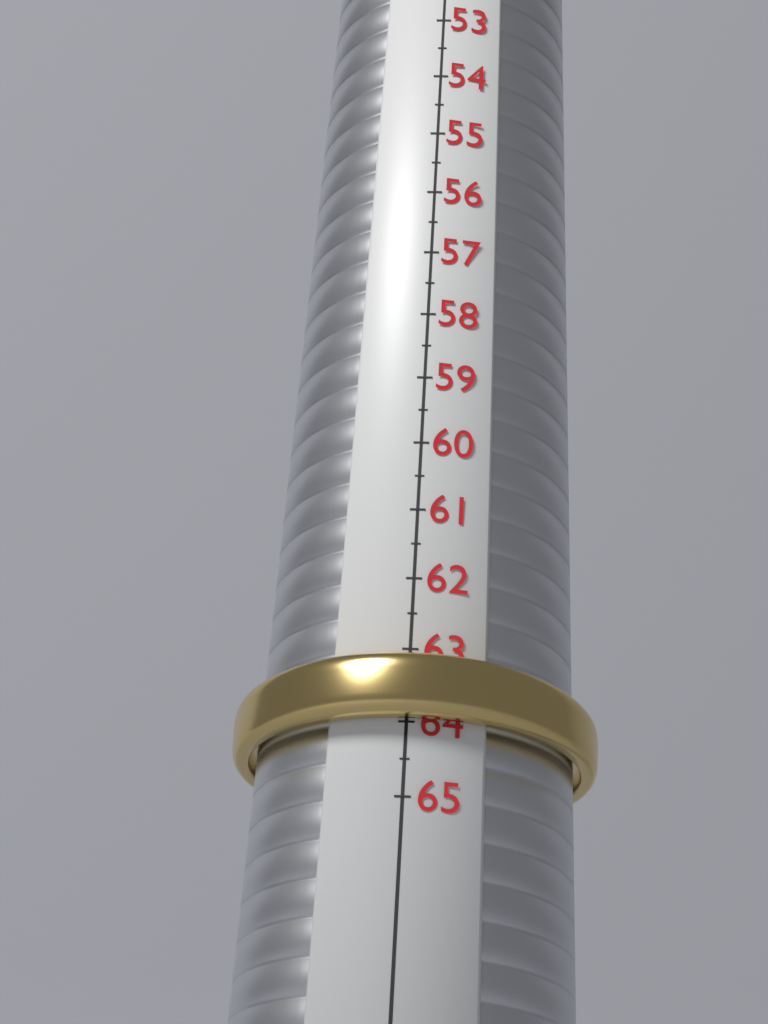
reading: 64.0 (no unit)
